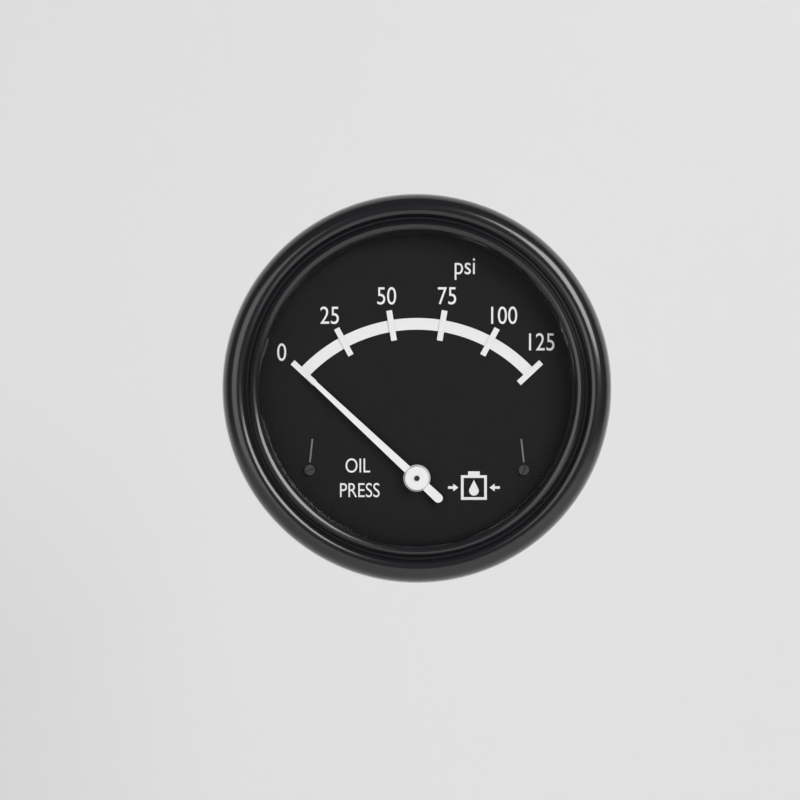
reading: 0 psi
